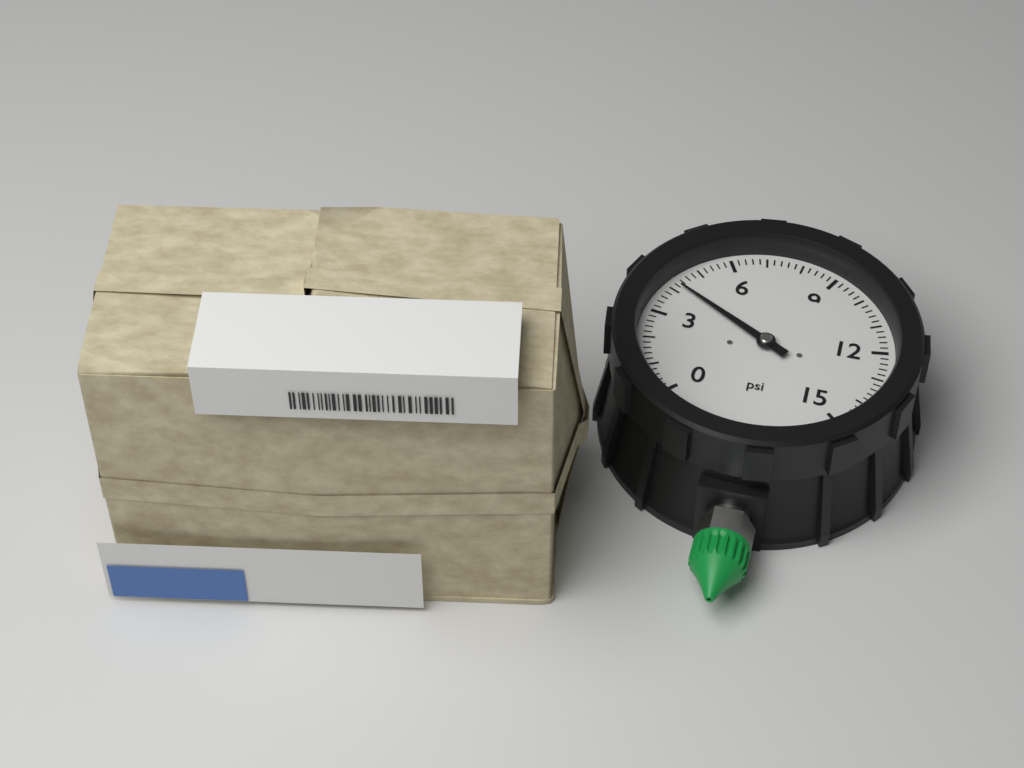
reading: 4.2 psi
